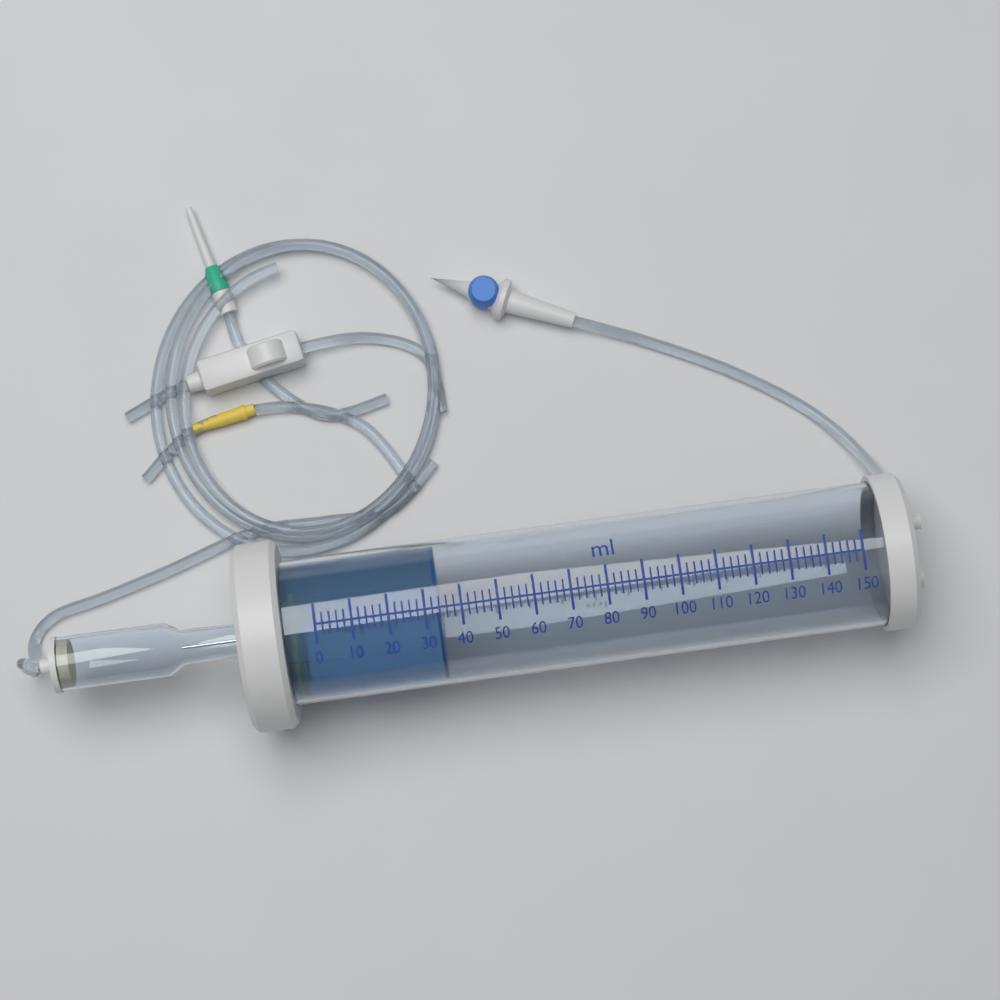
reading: 34 ml
